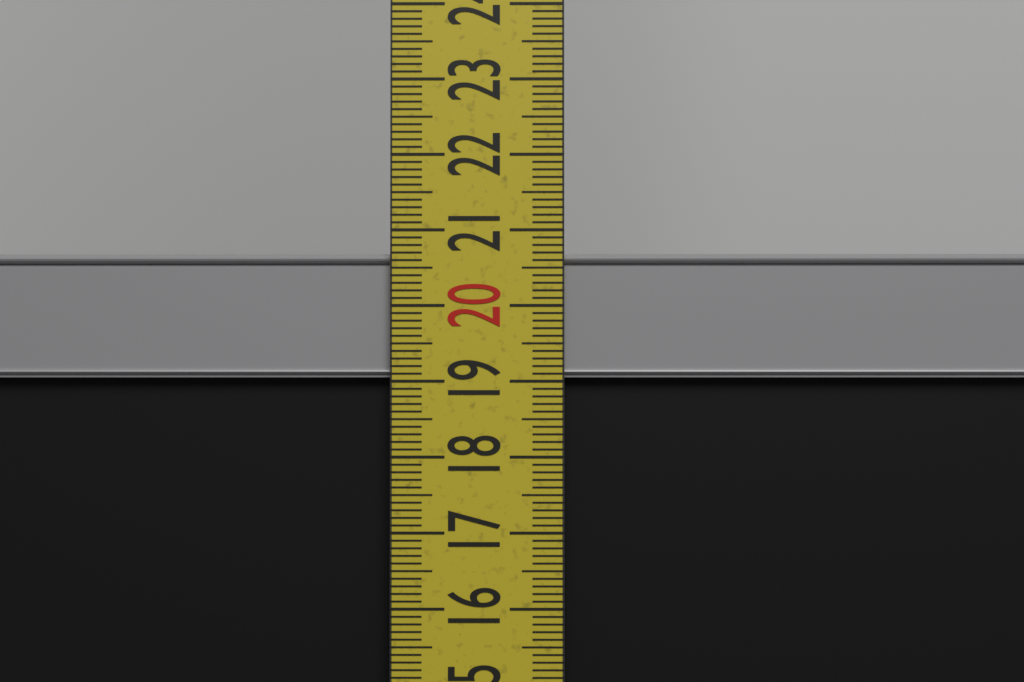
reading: 20.7 cm
